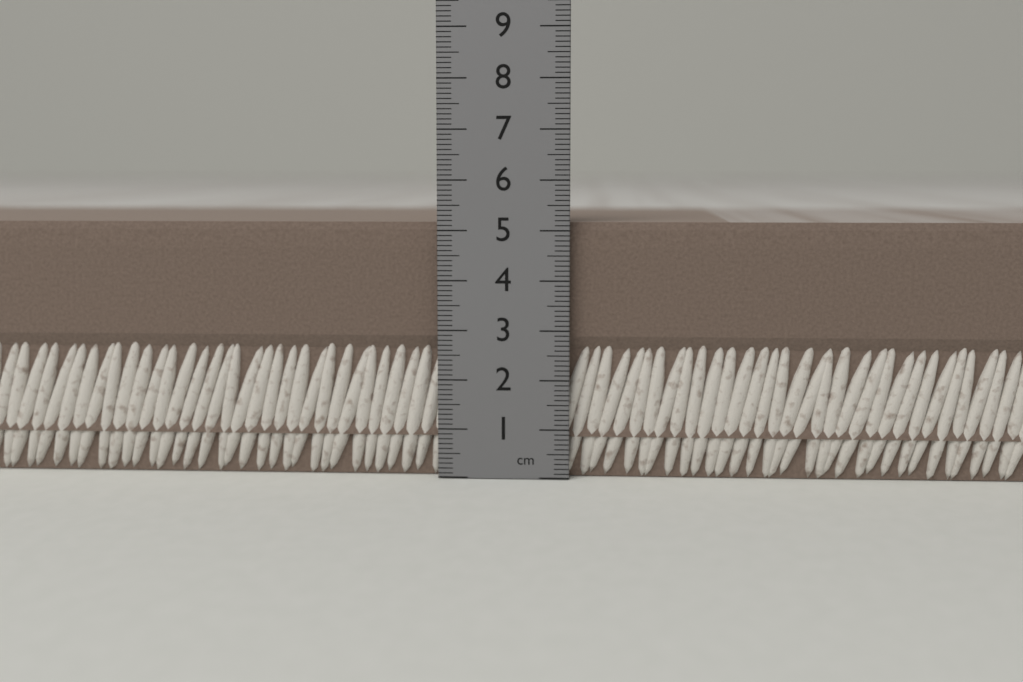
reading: 5.2 cm
